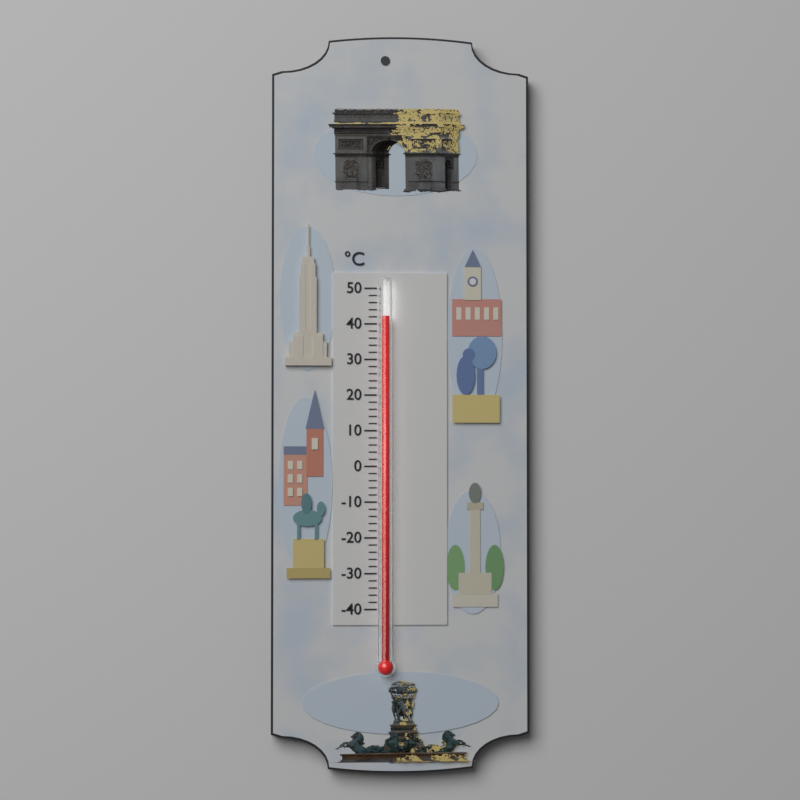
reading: 42 °C
